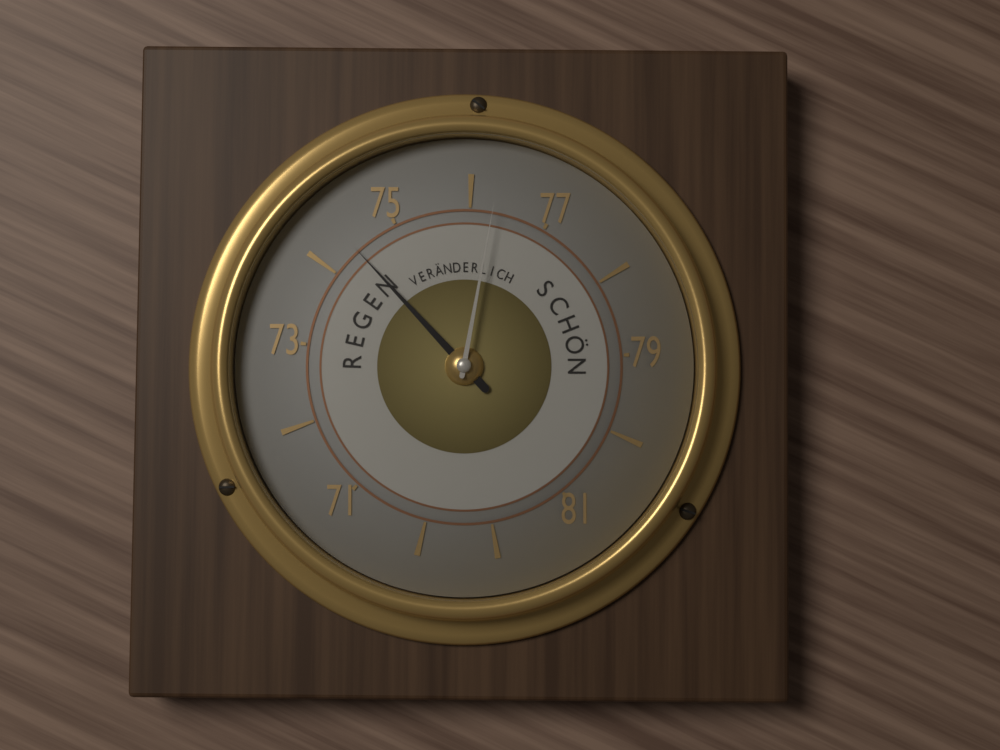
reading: 74.4 (no unit)
